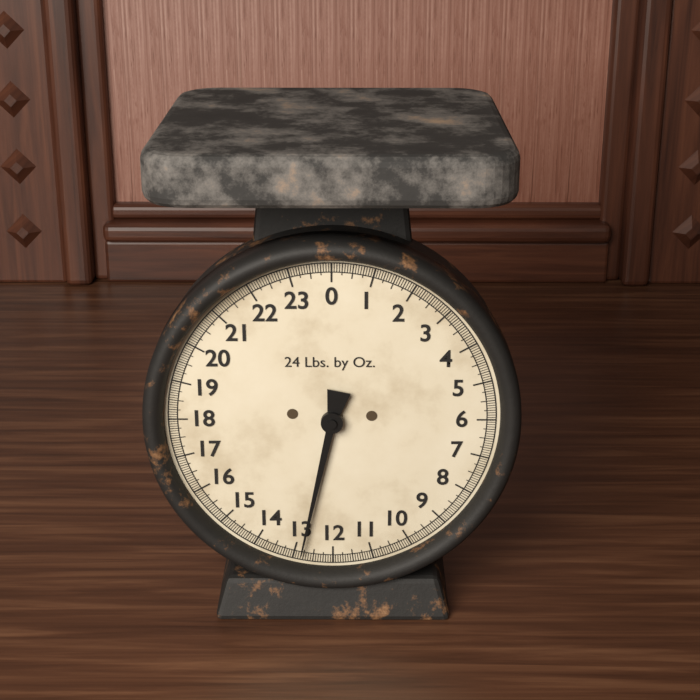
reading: 12.8125 lb
